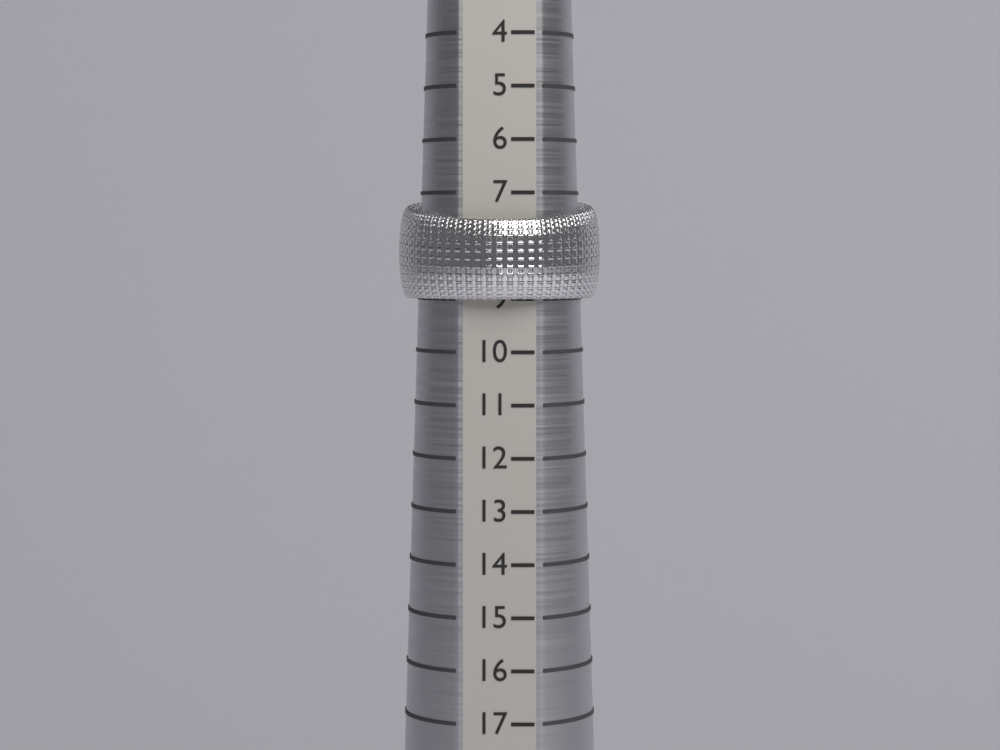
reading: 9 (no unit)
